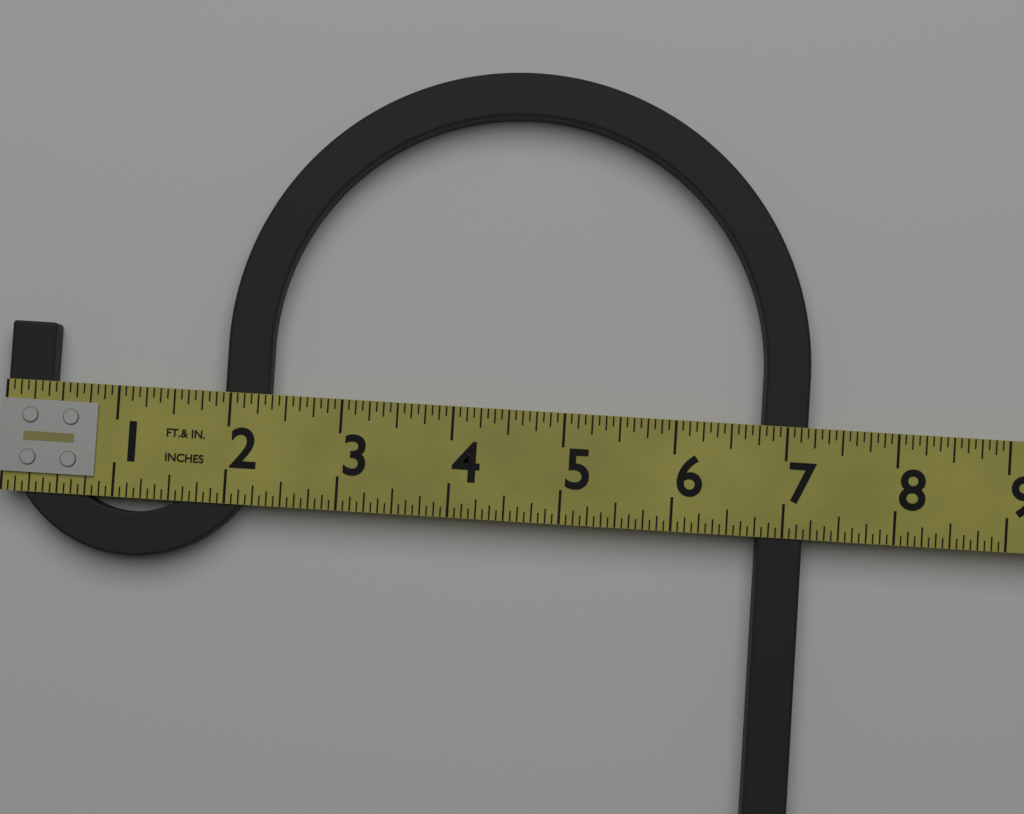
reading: 7.1875 in
